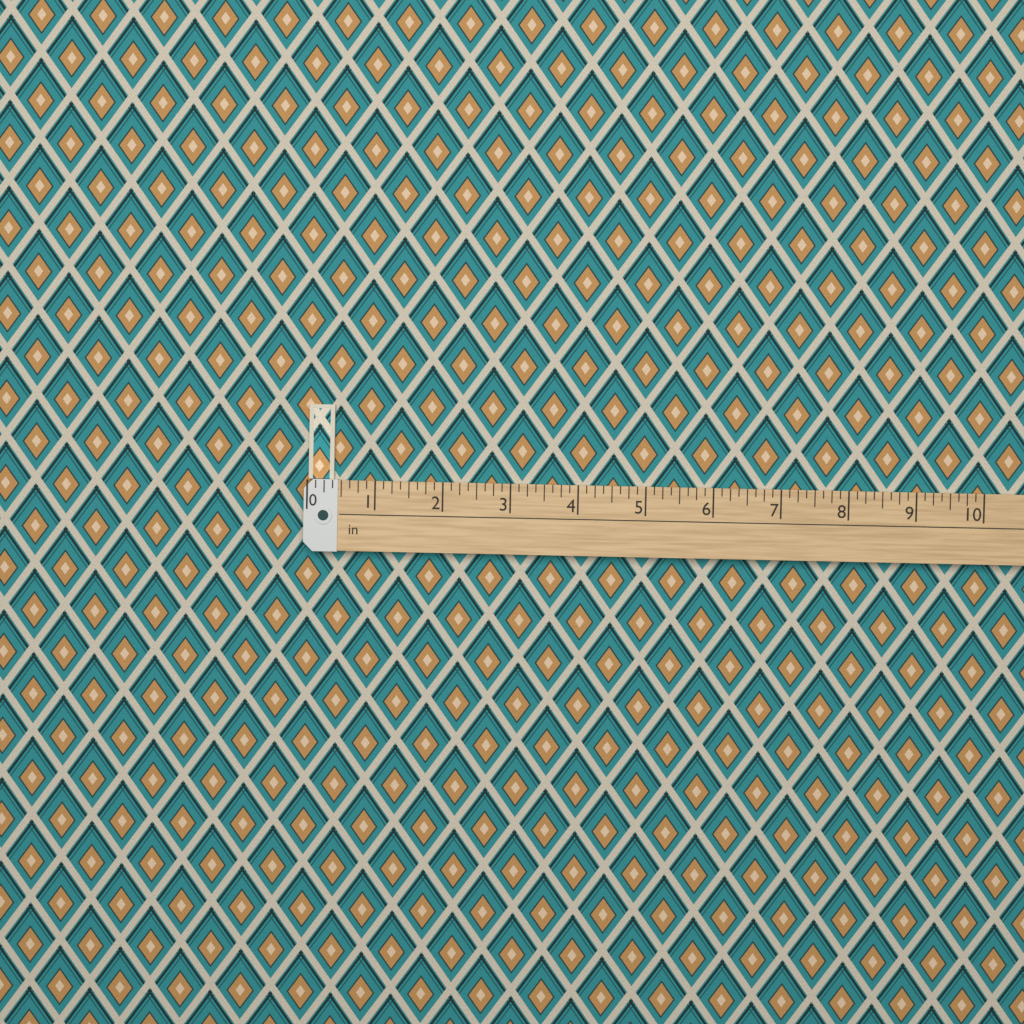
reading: 0.375 in
